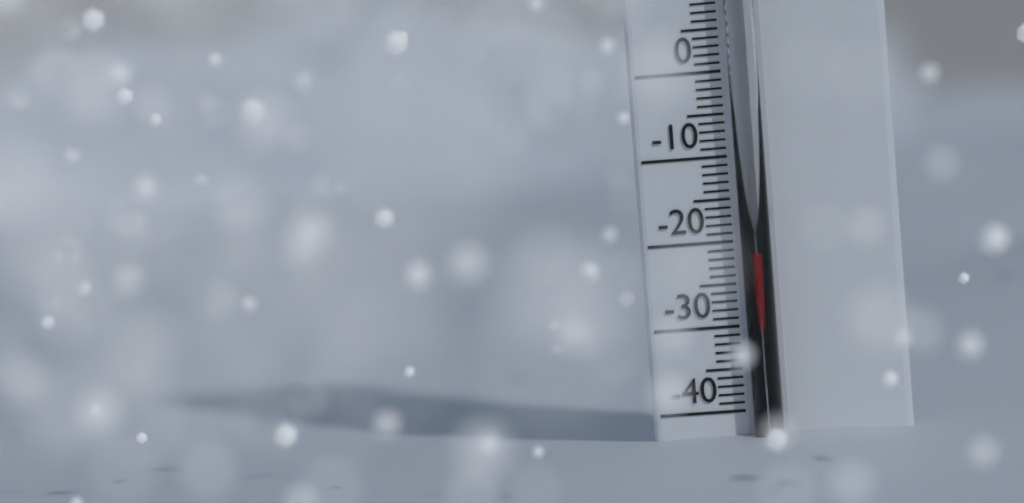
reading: -21 °C
